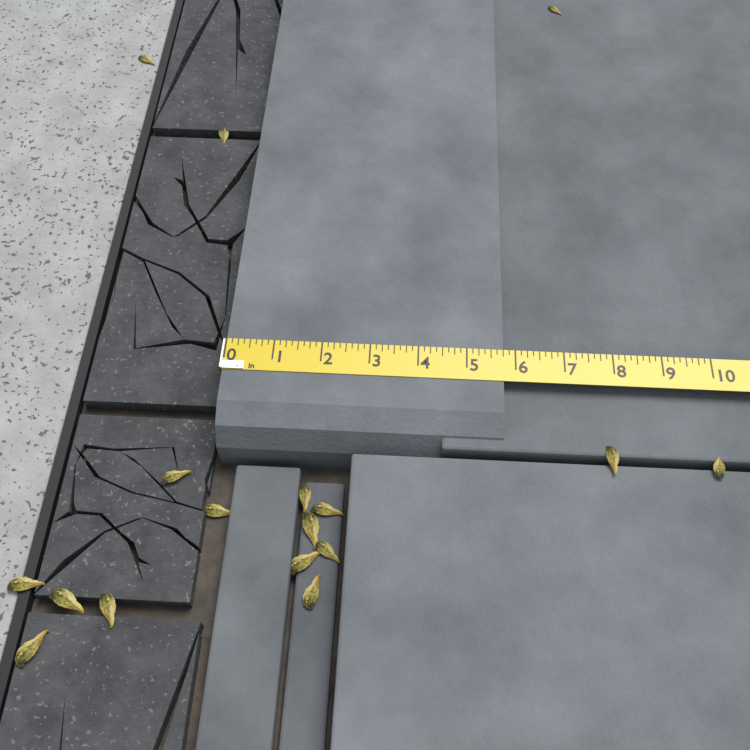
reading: 5.750 in
